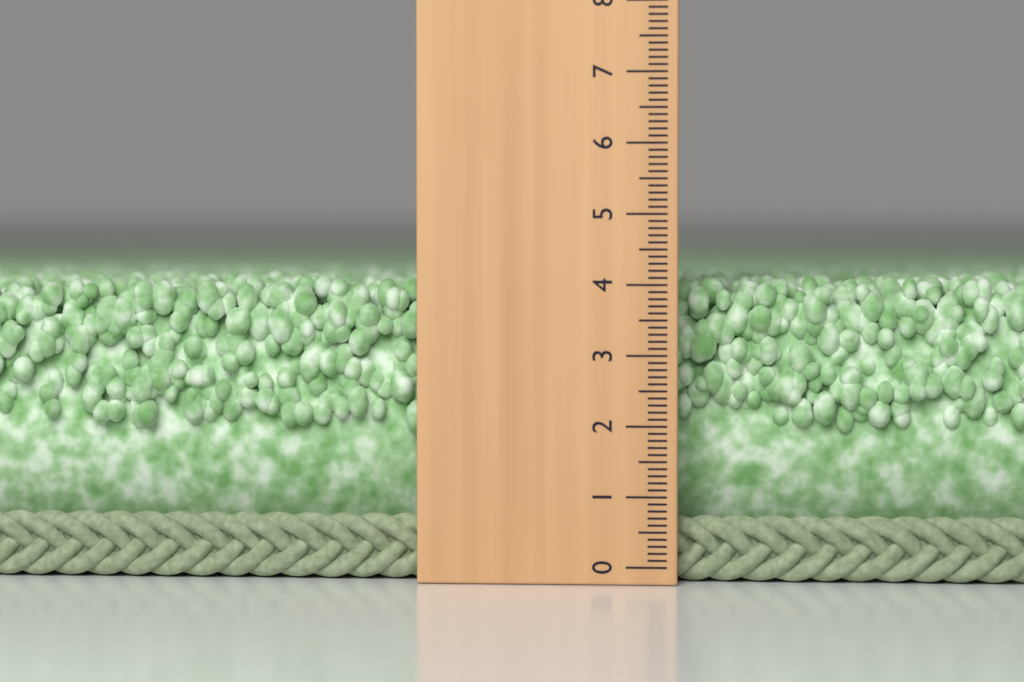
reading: 4.1 (no unit)
